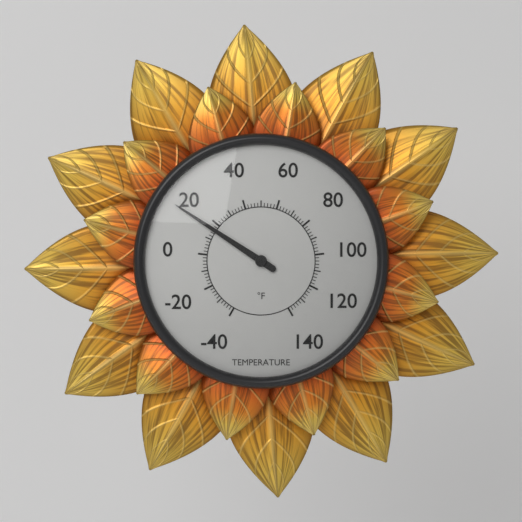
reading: 16 °F
